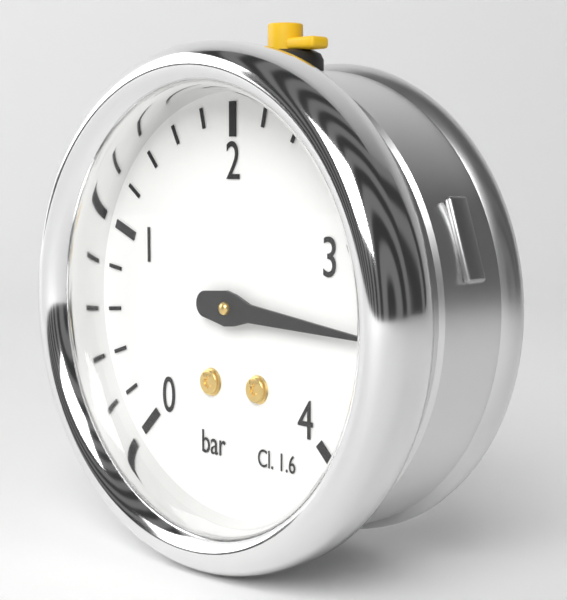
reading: 3.4 bar
